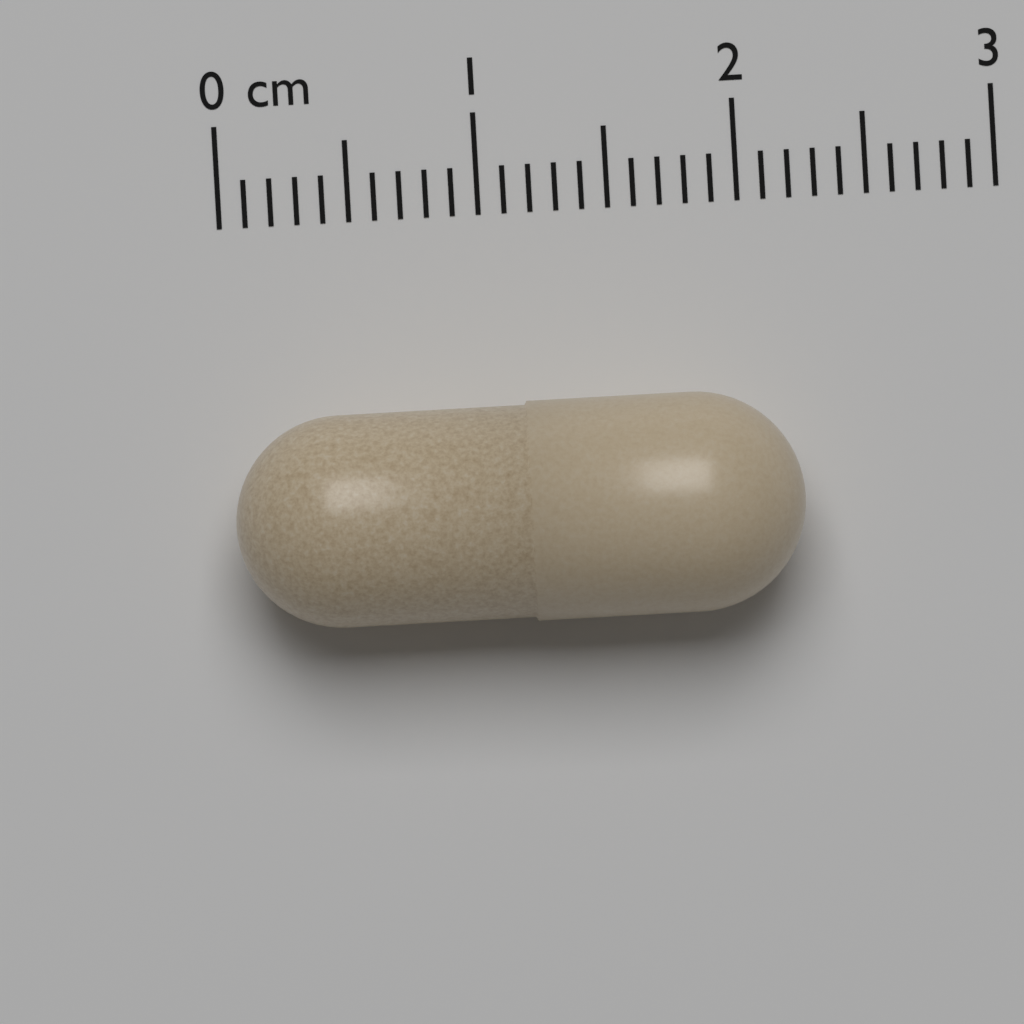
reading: 2.2 cm
